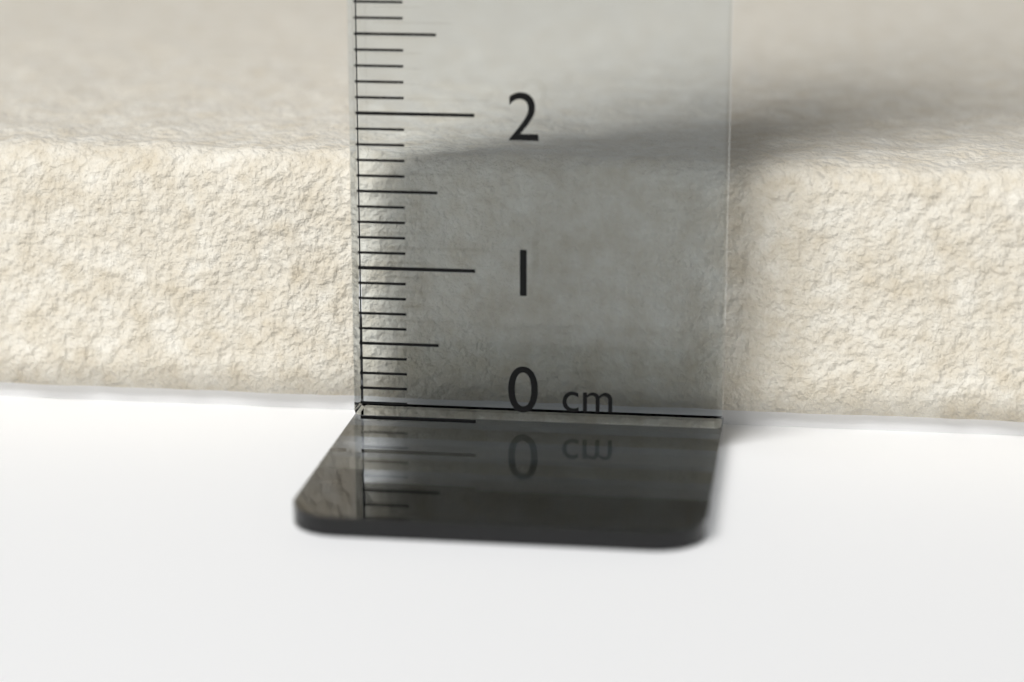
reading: 1.7 cm
